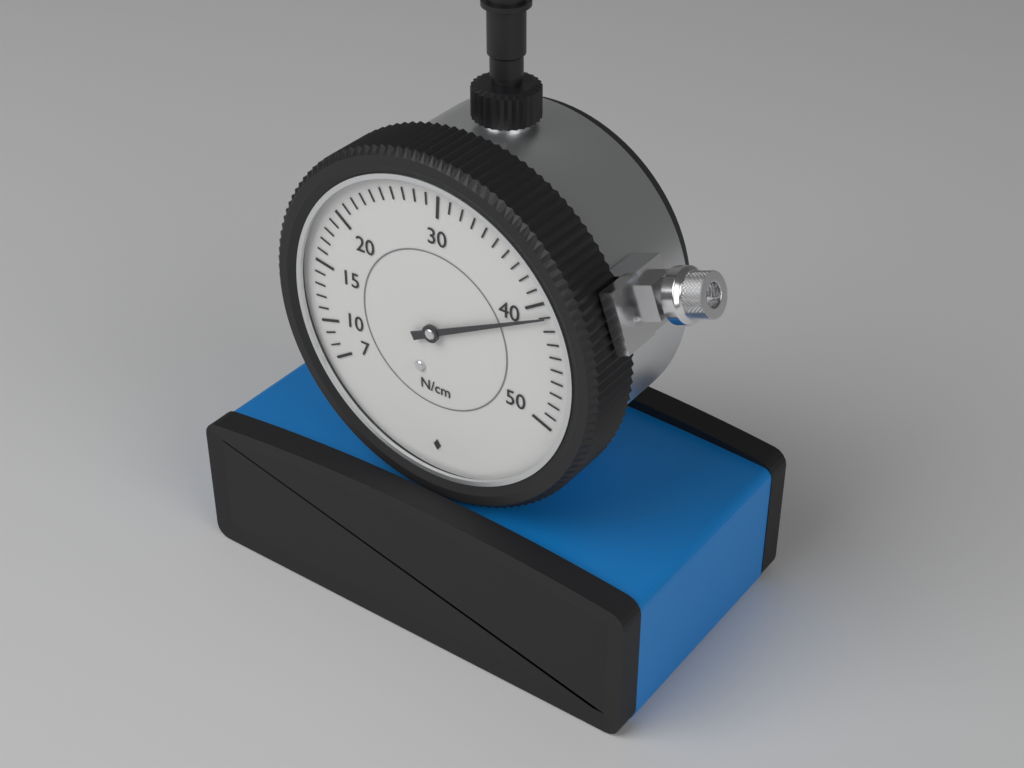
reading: 41 N/cm
